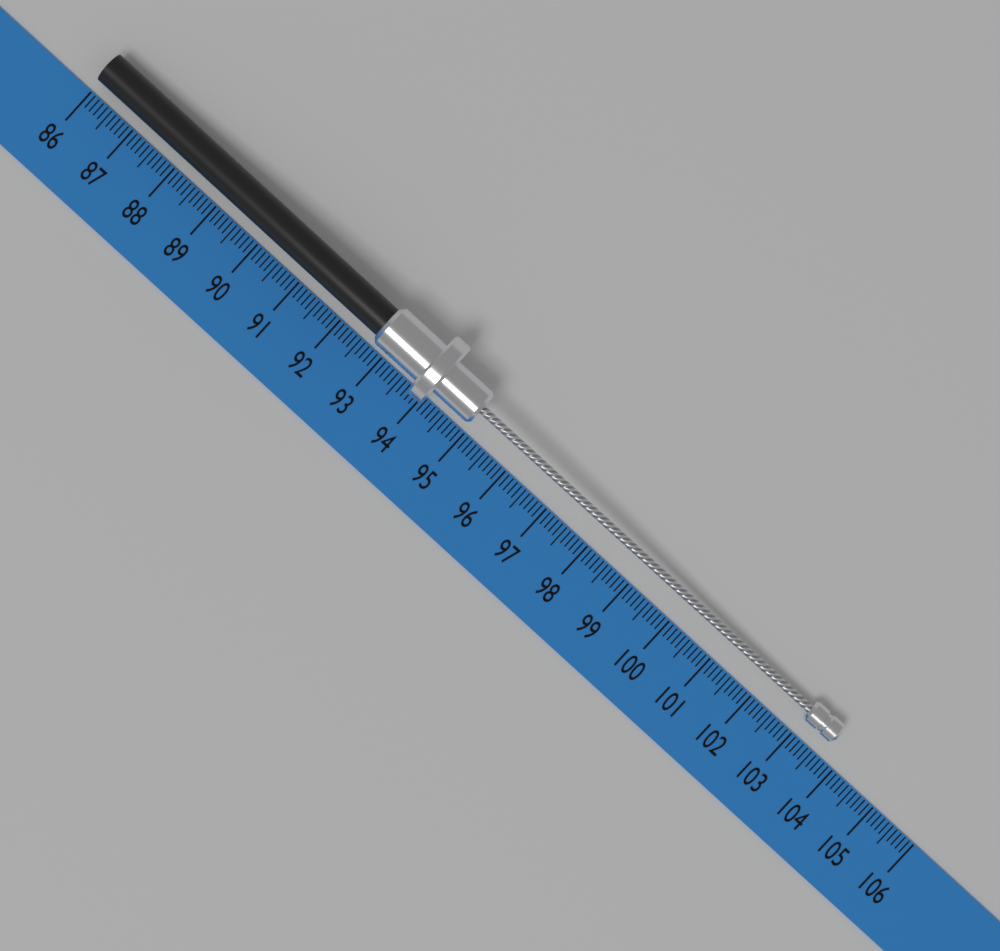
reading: 103.6 (no unit)
